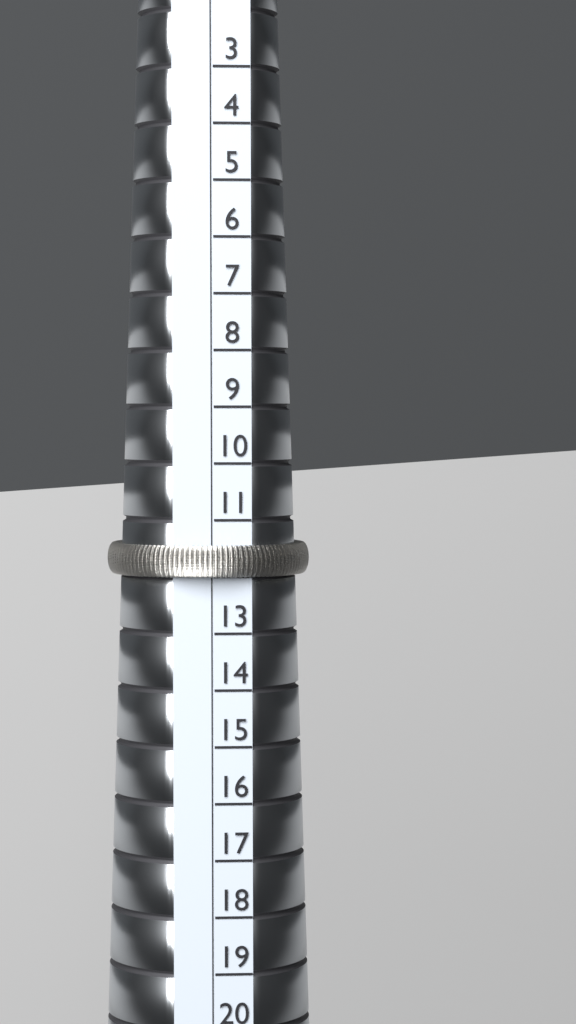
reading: 12 (no unit)
